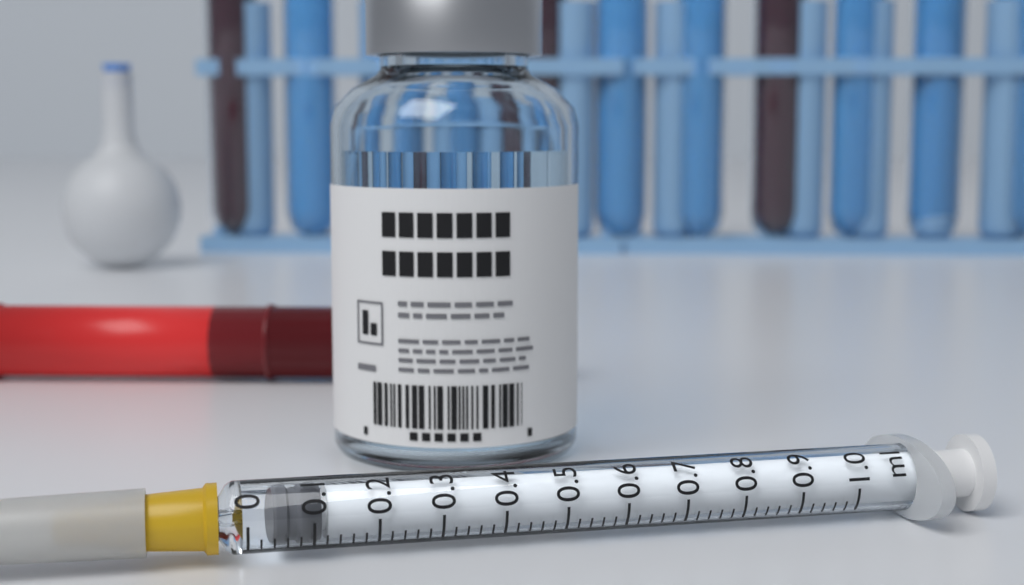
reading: 0.04 ml
